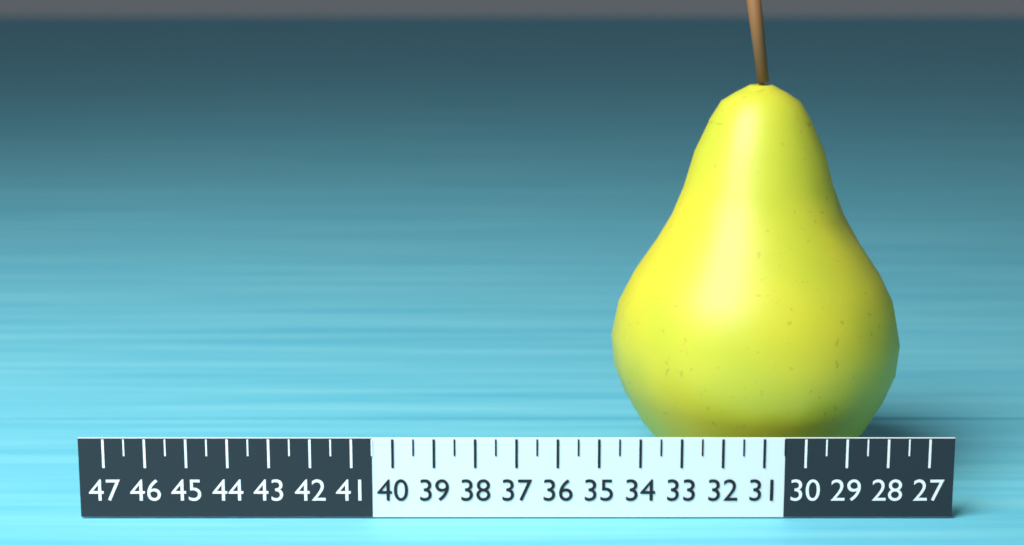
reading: 34.5 (no unit)
